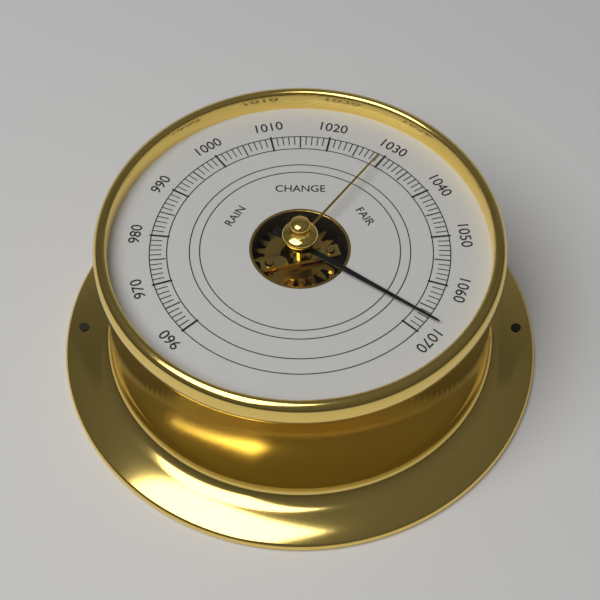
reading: 1067 (no unit)
